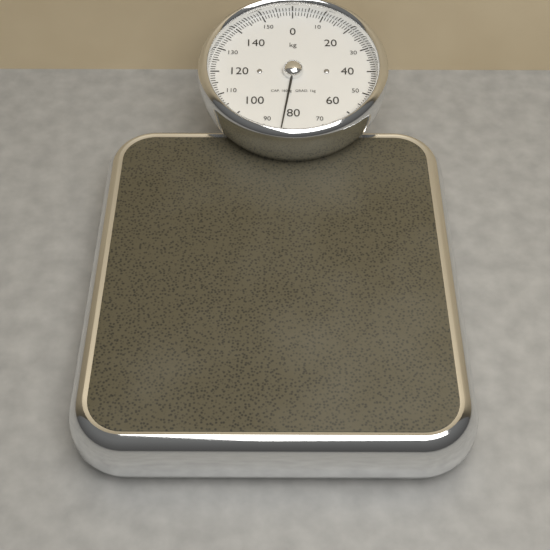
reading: 84 kg
